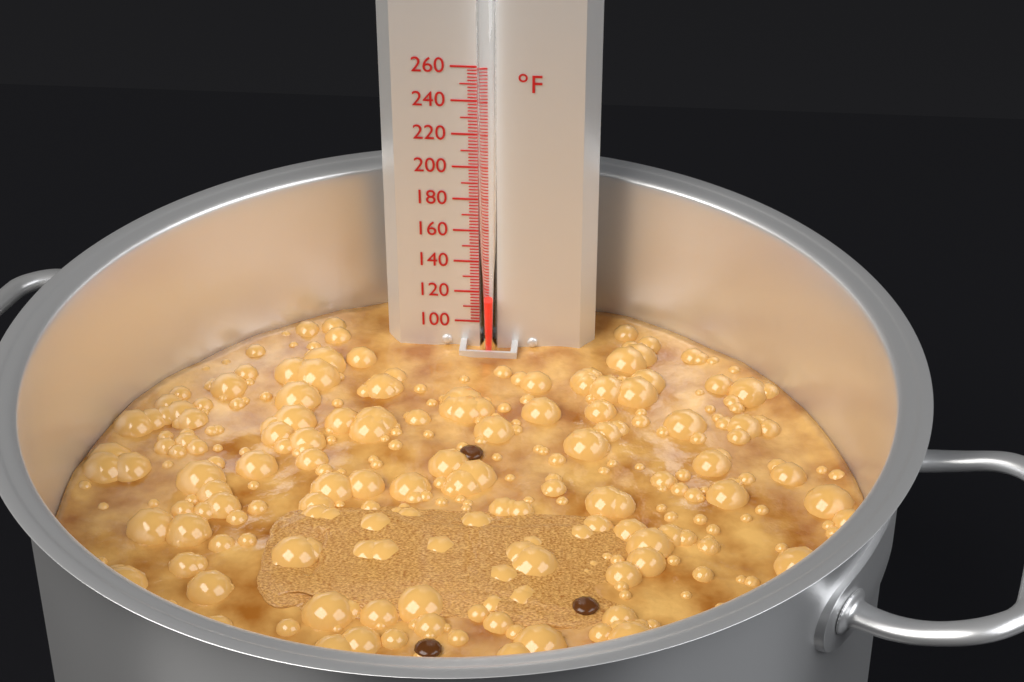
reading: 118 °F
